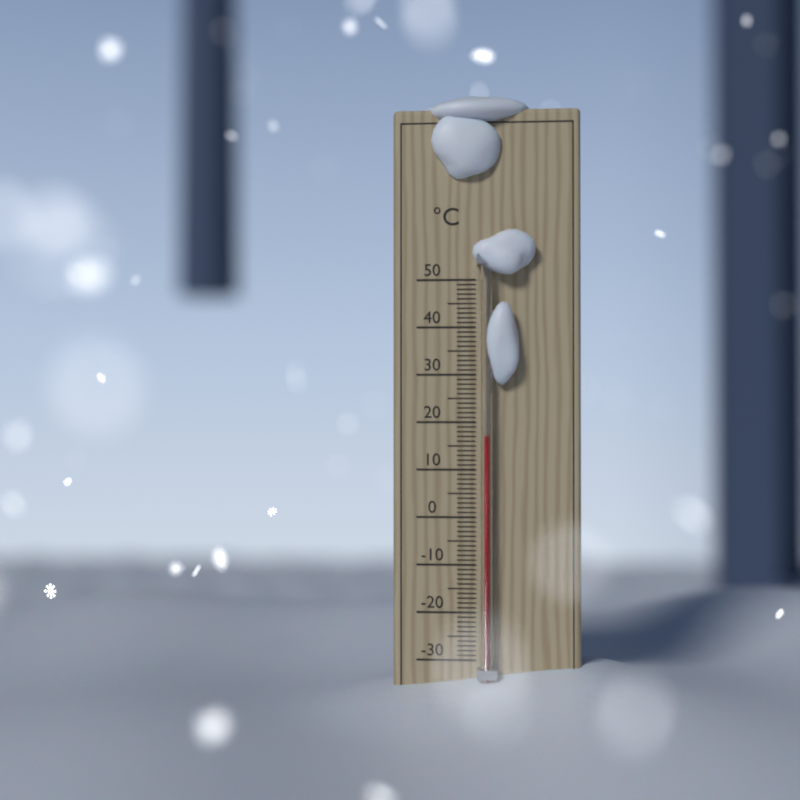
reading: 17 °C
